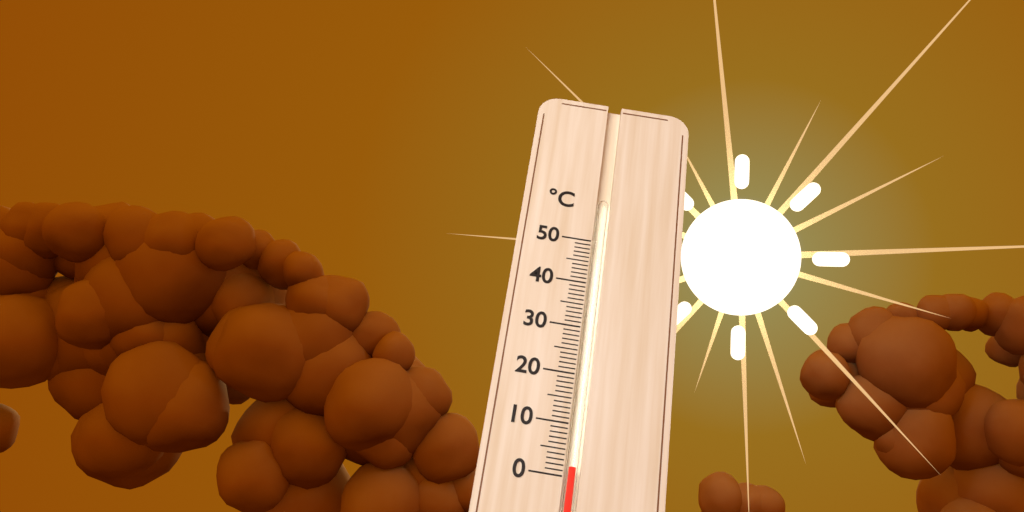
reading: 2 °C
